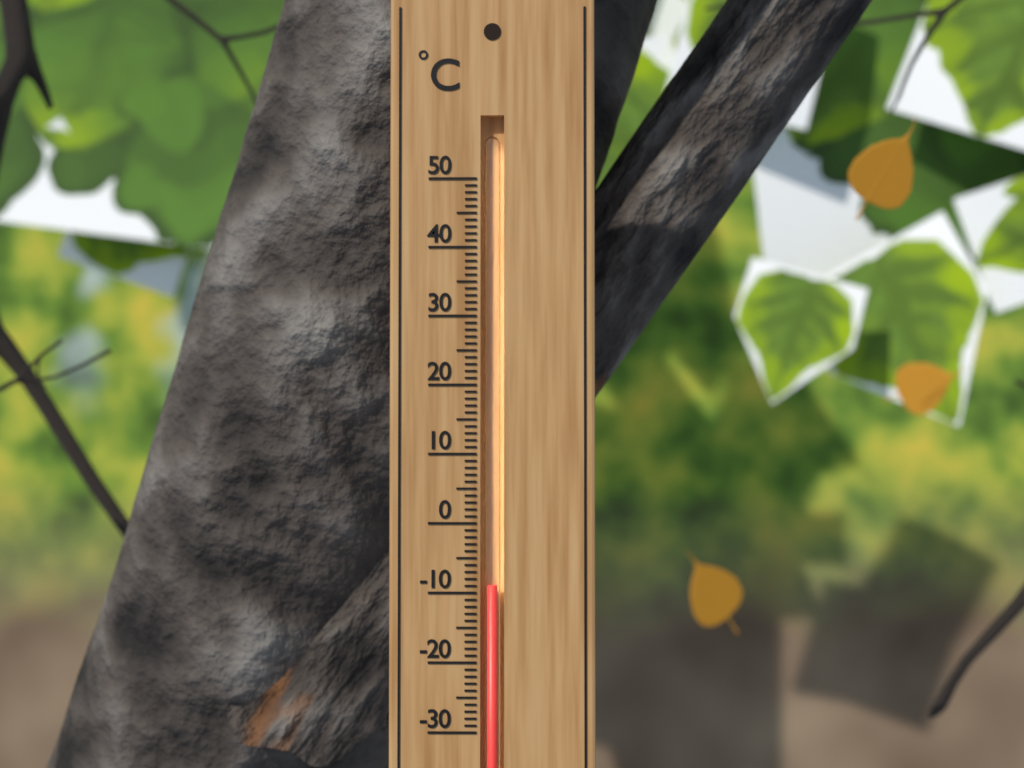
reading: -9 °C
